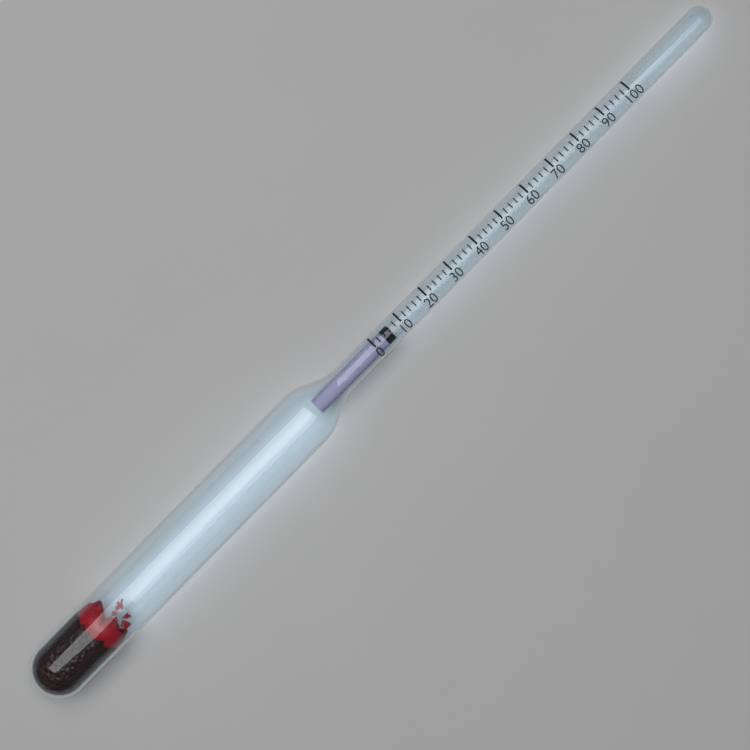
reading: 6 (no unit)
